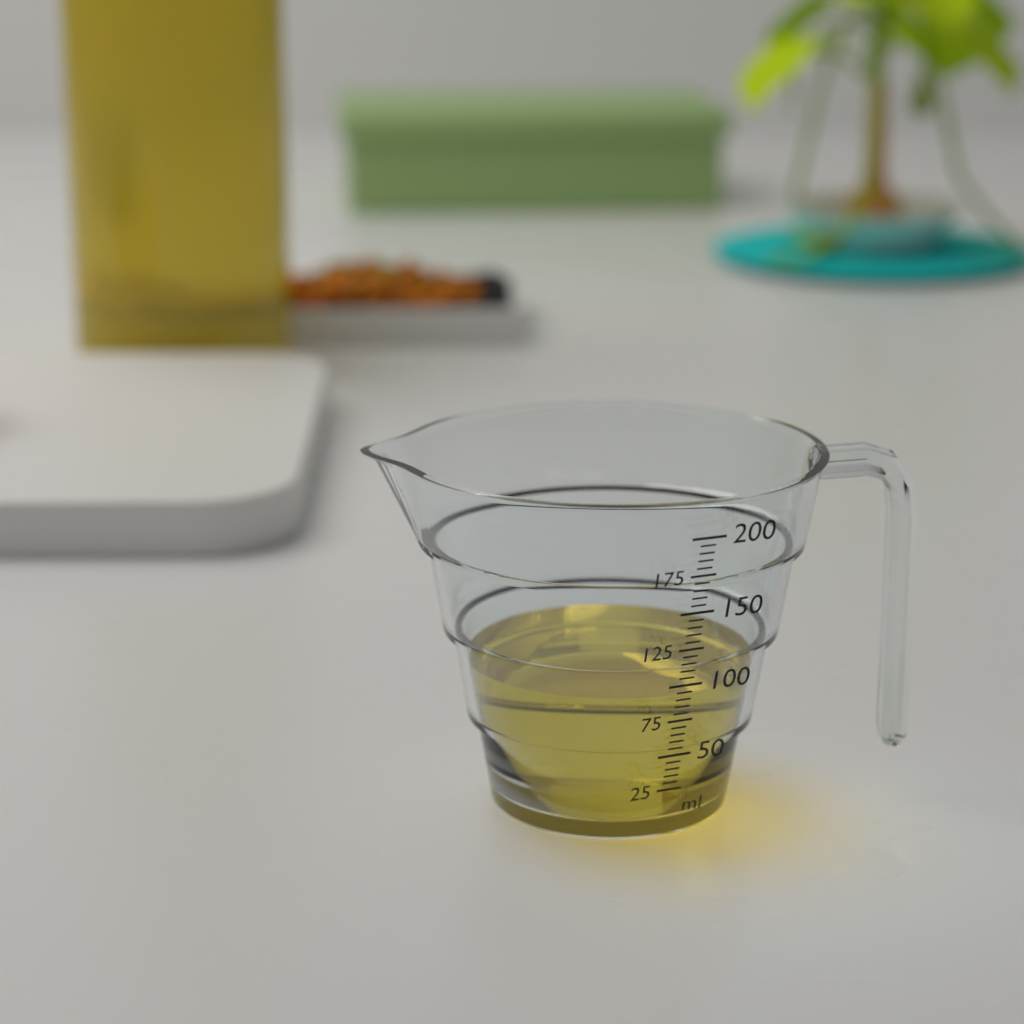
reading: 90 ml
